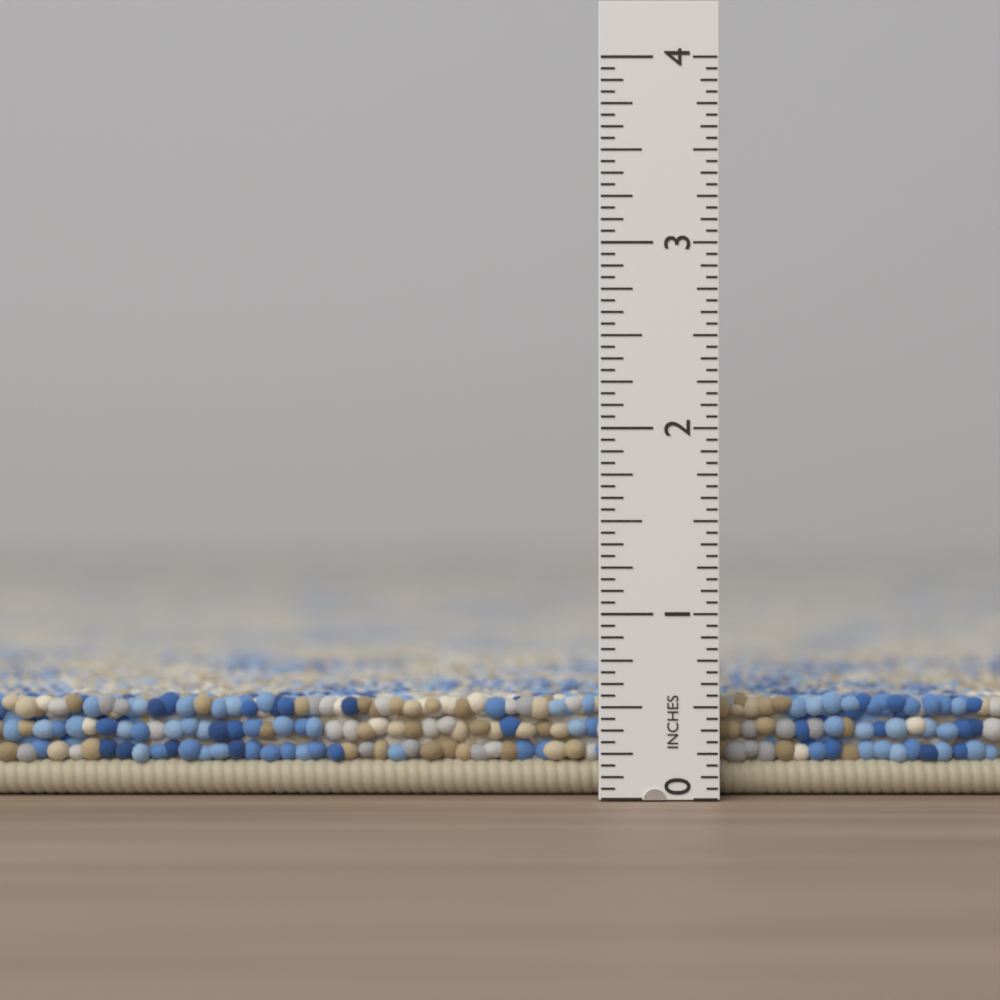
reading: 0.5625 in
